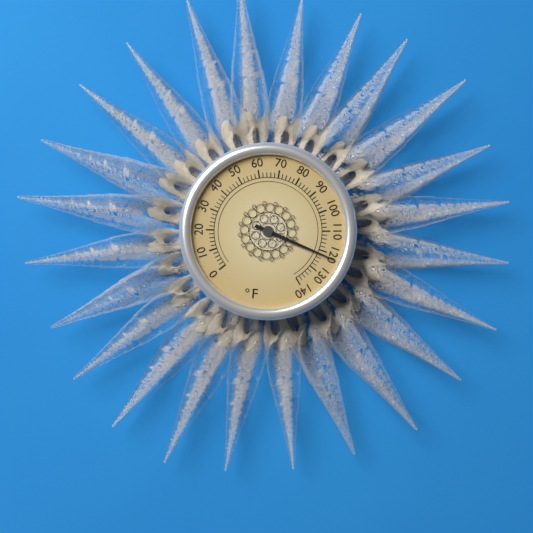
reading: 122 °F
